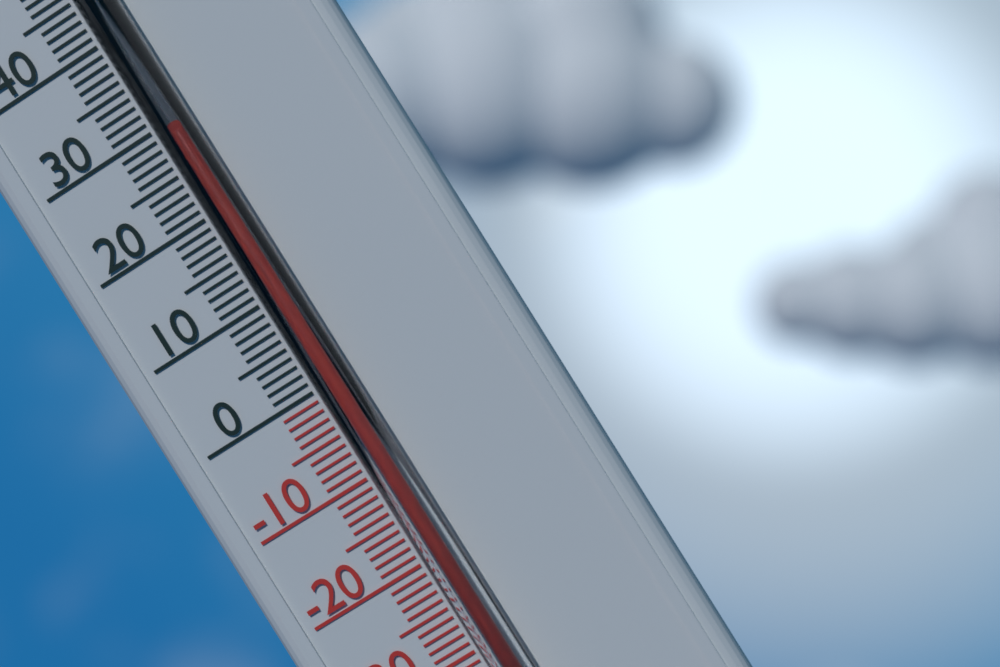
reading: 28 °C
